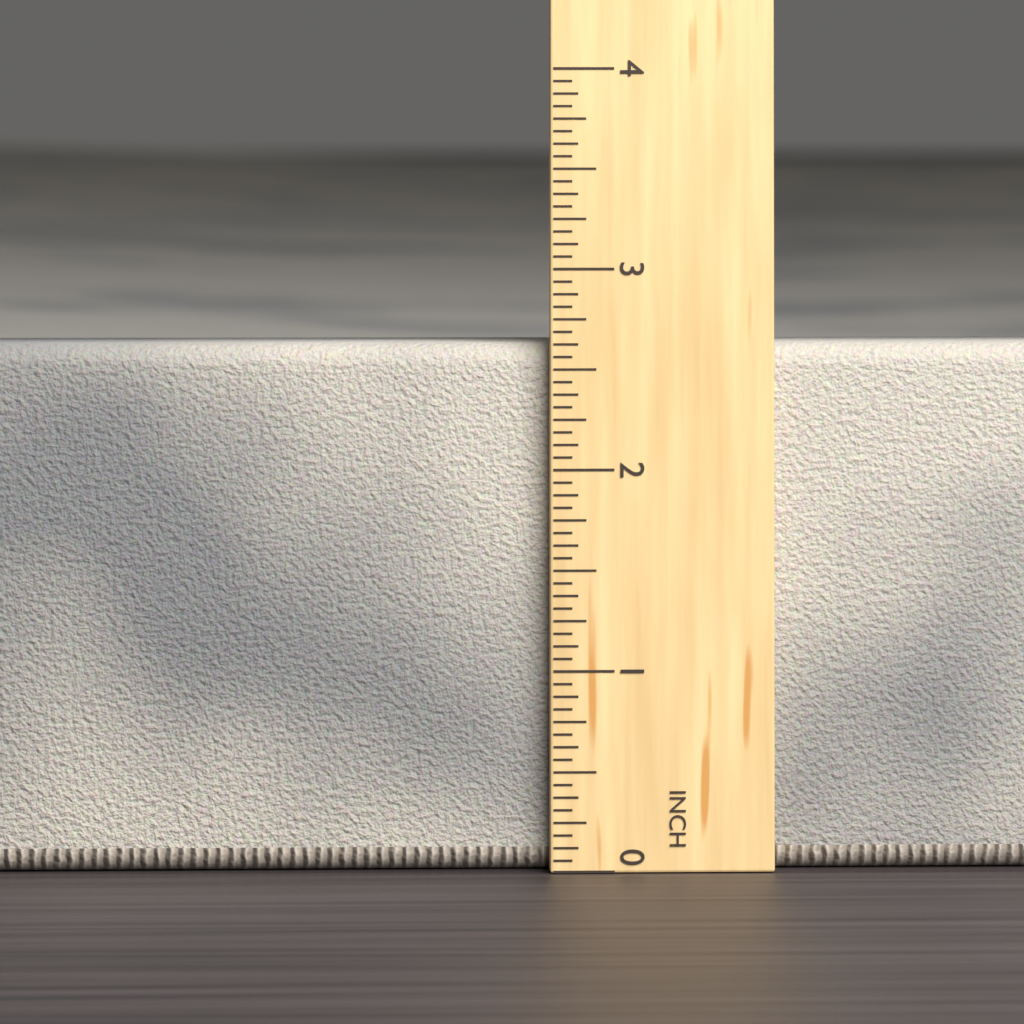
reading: 2.6250 in
